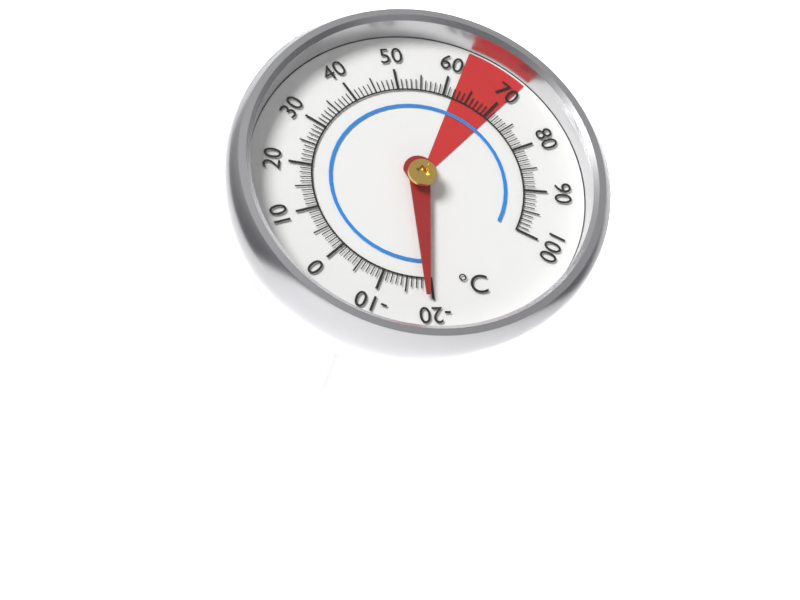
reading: -19 °C
